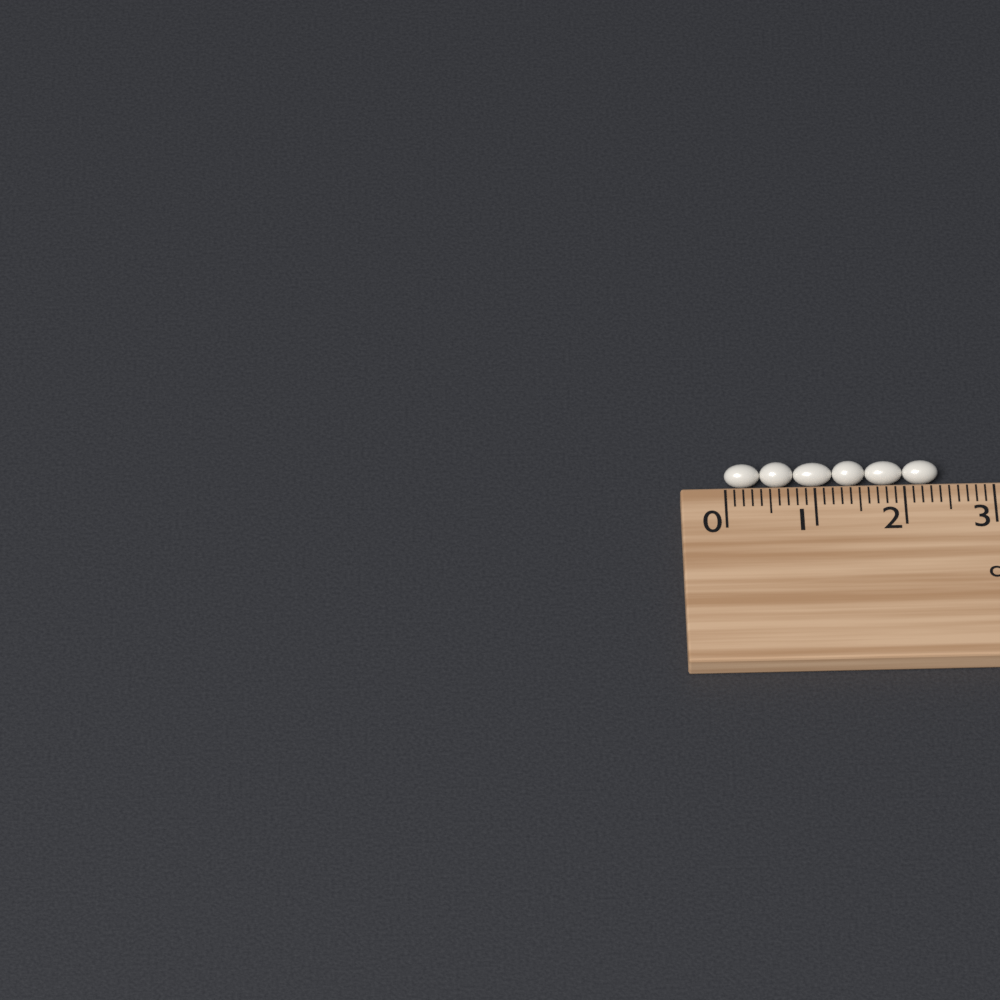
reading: 2.4 cm
